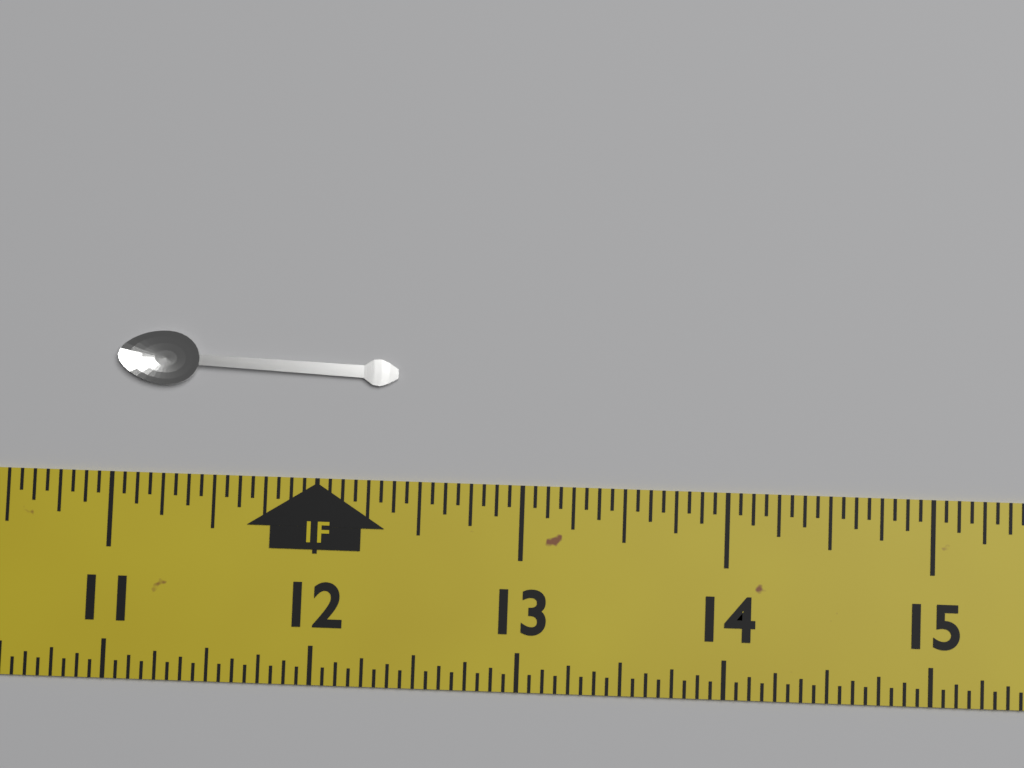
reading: 12.3750 in
